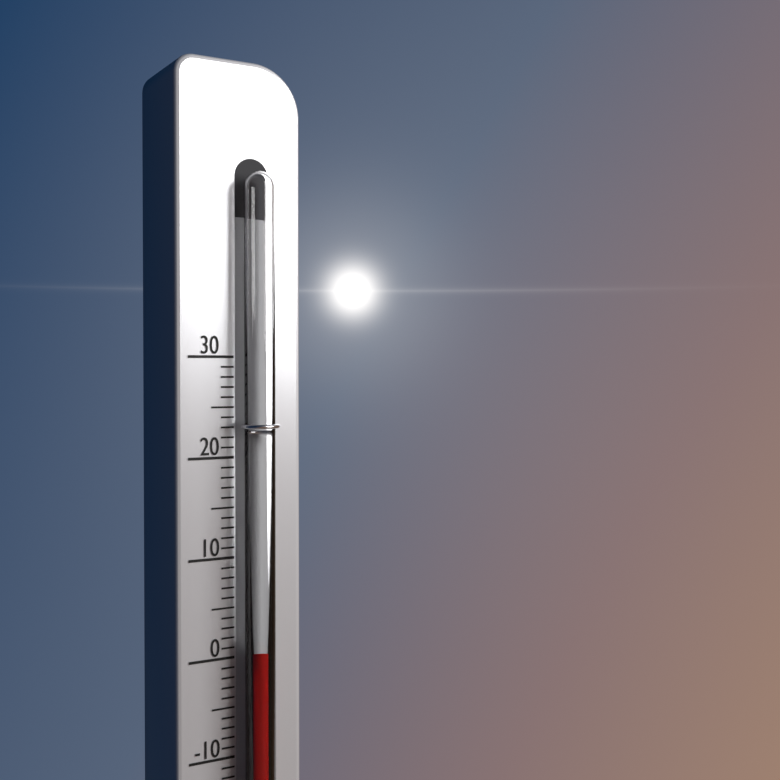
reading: 1 (no unit)
